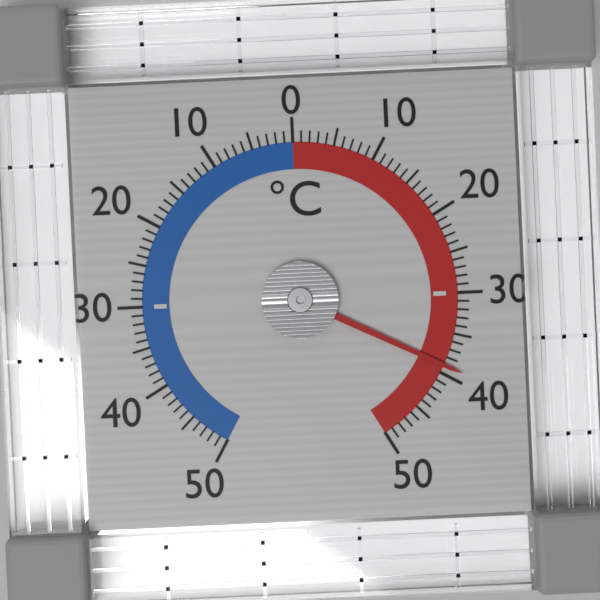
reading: 39 °C
